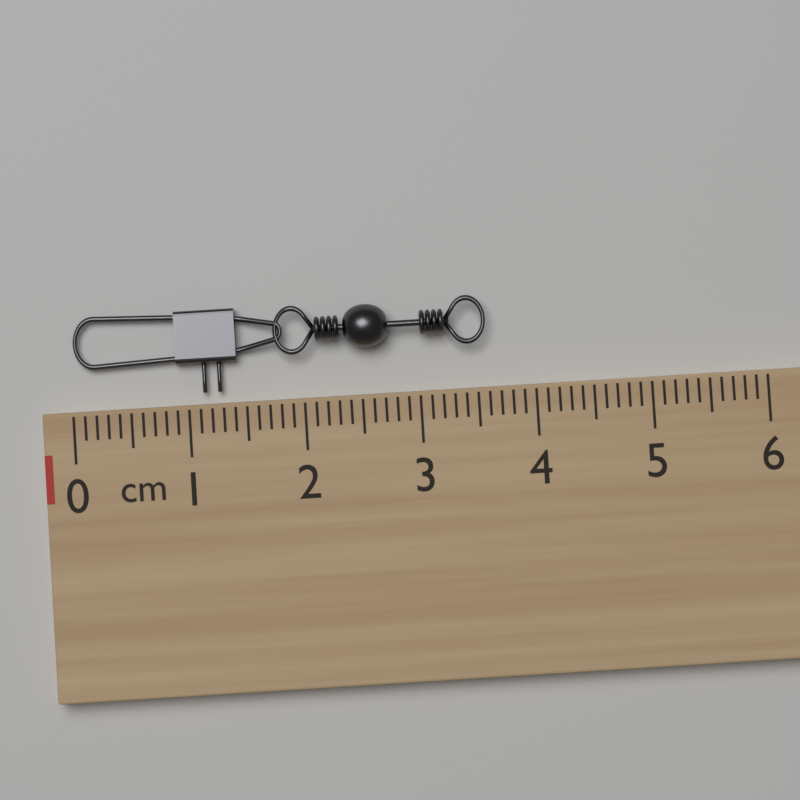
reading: 3.6 cm
